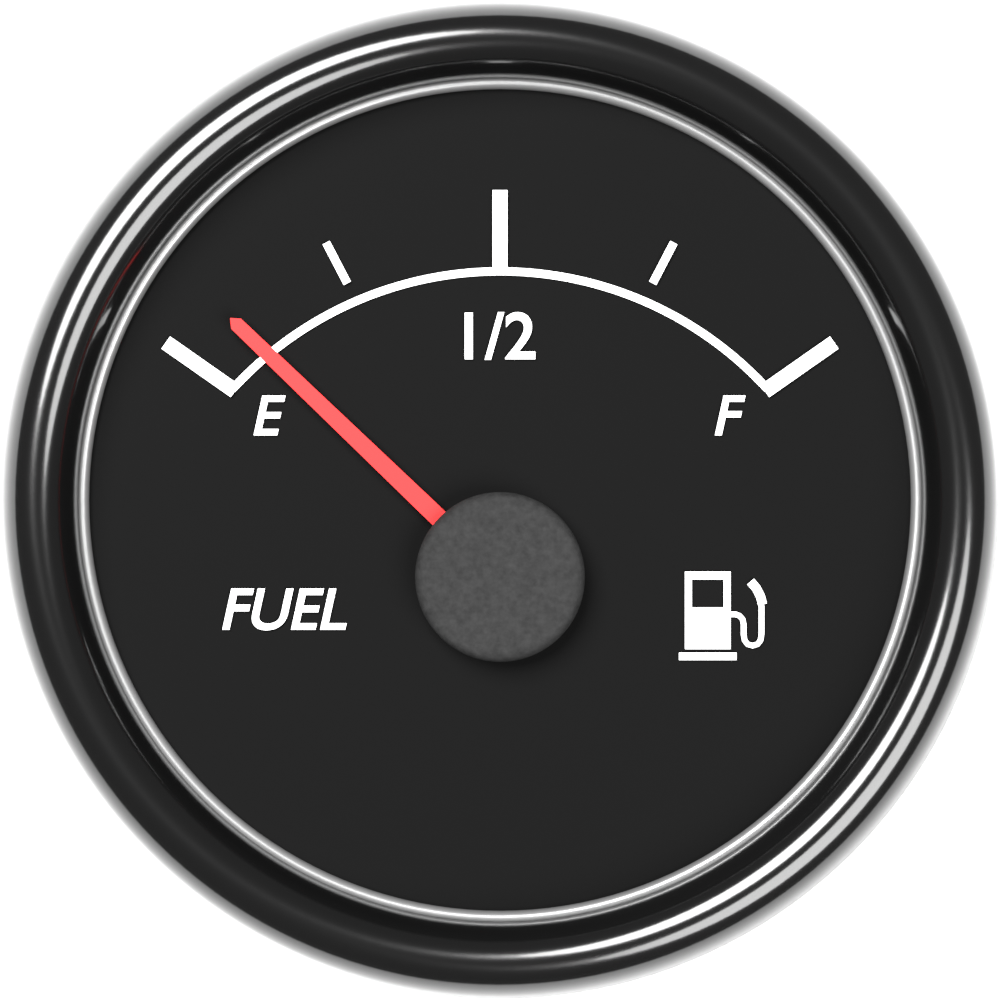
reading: 0.08 (no unit)
